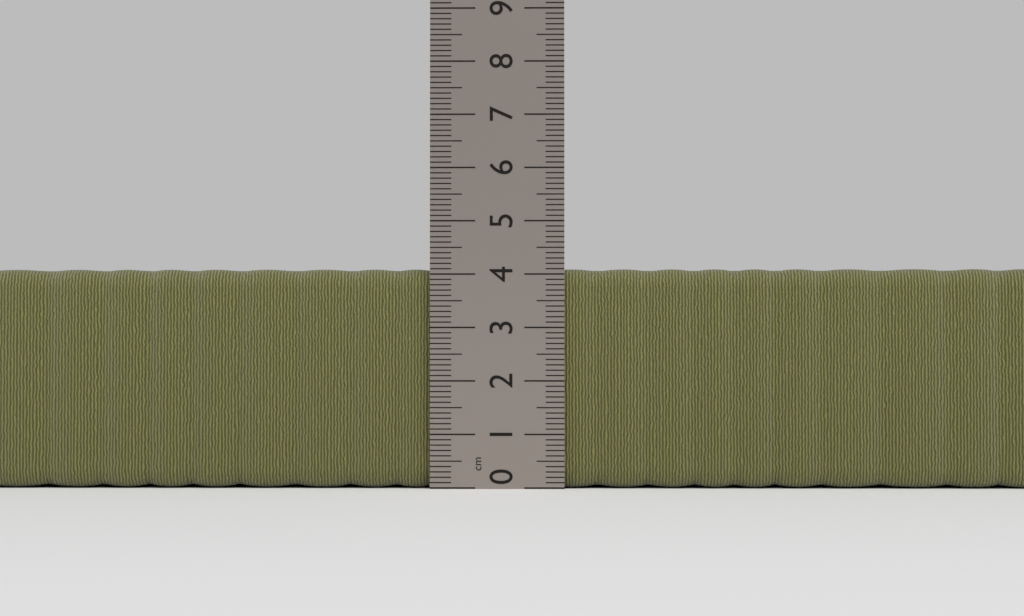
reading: 4.1 cm
